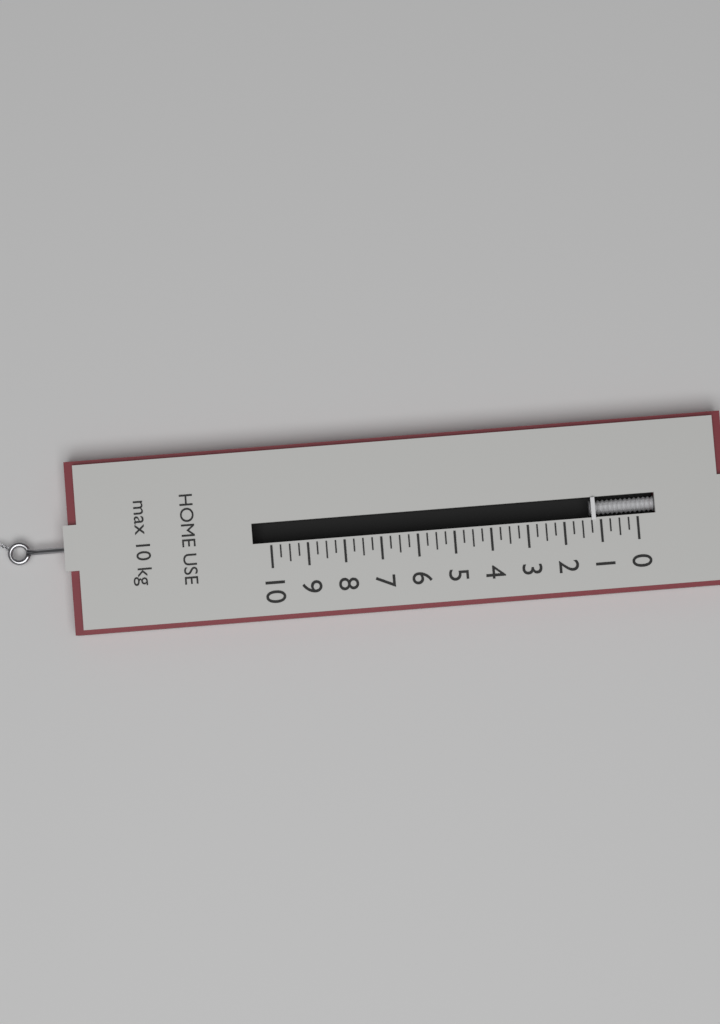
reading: 1.25 kg
